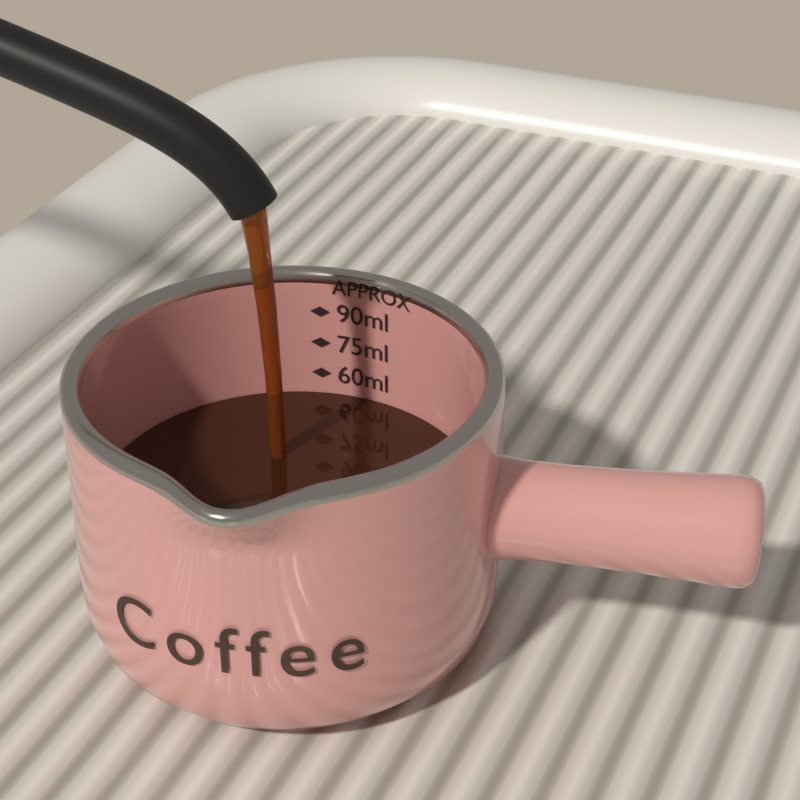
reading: 50 ml
